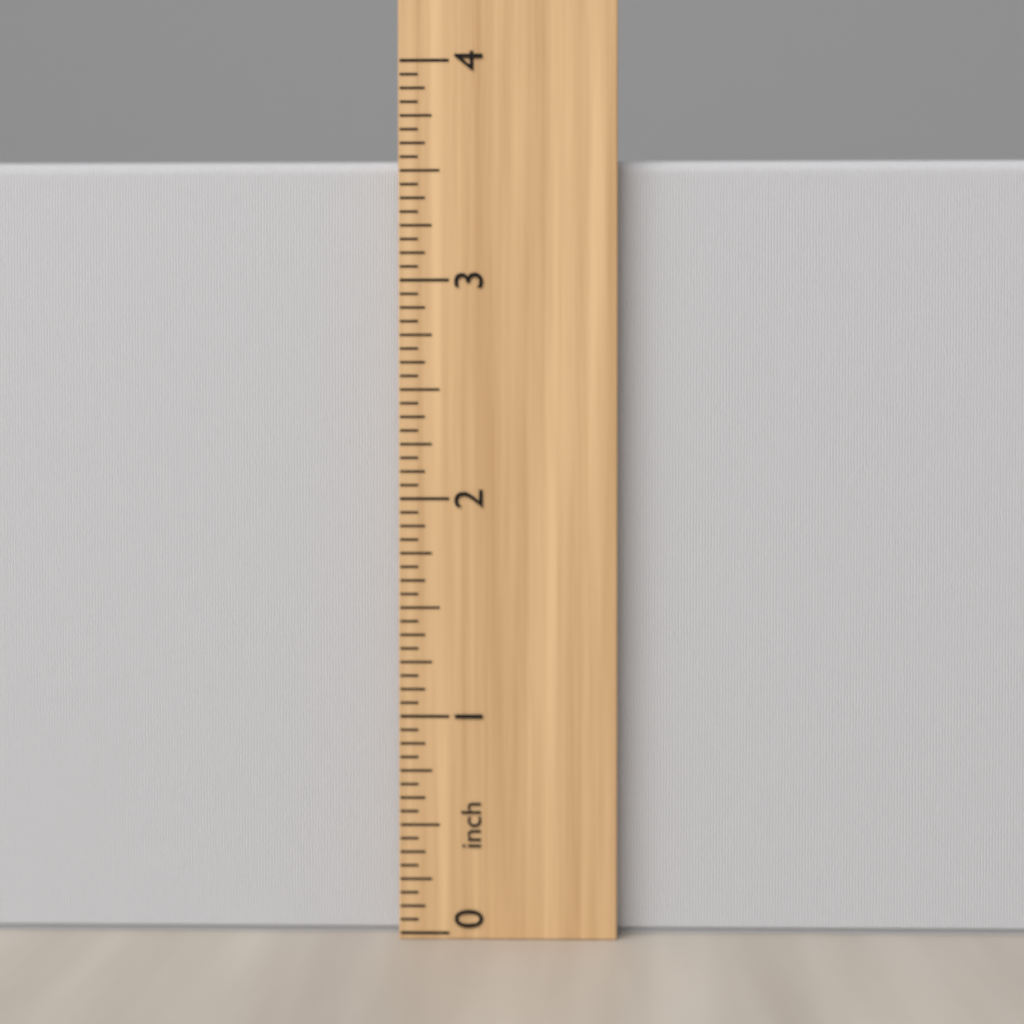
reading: 3.5625 inch
